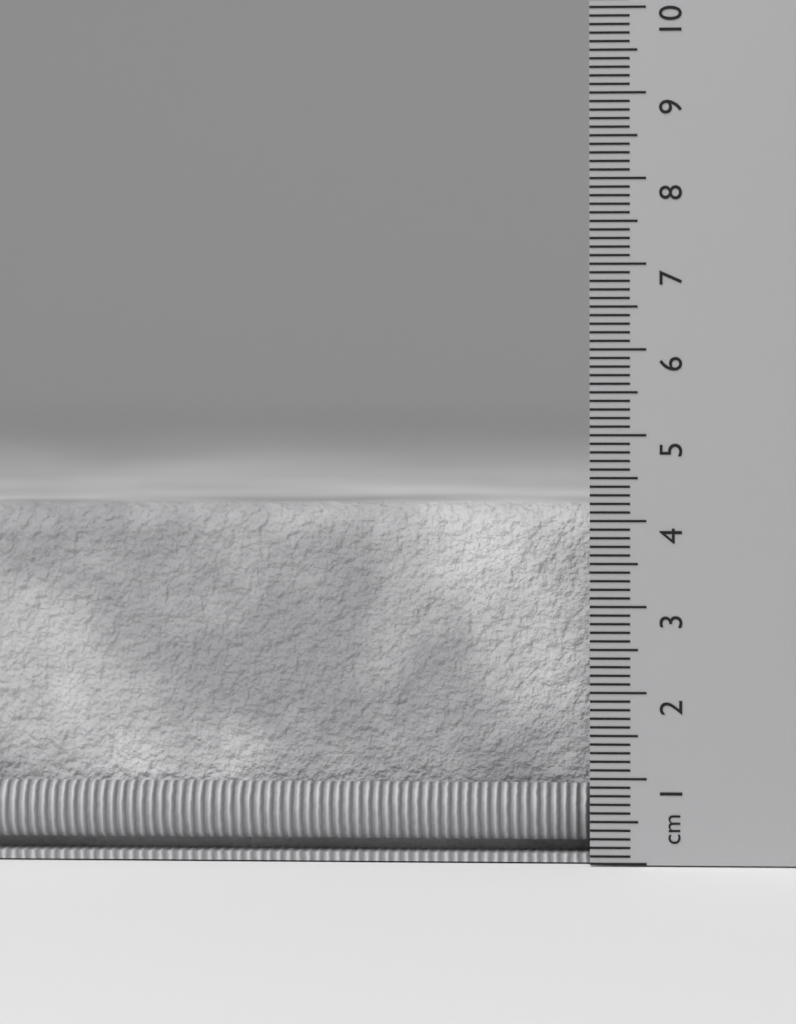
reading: 4.2 cm
